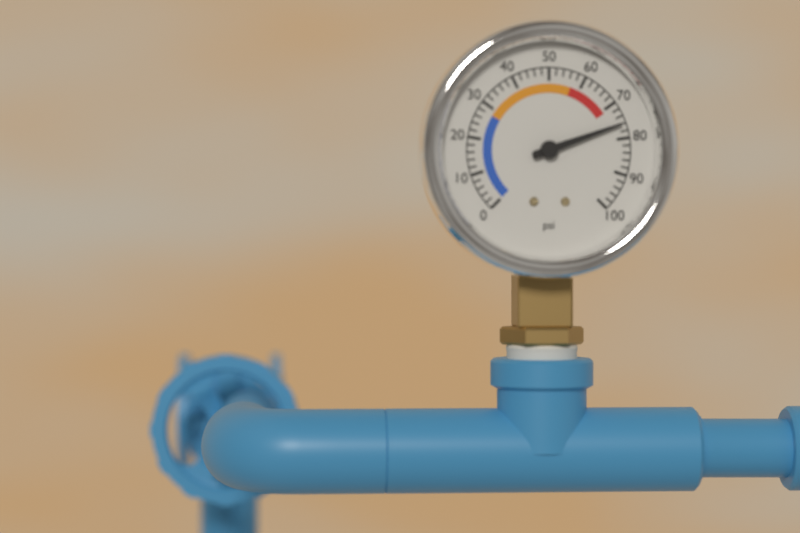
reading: 76 psi
